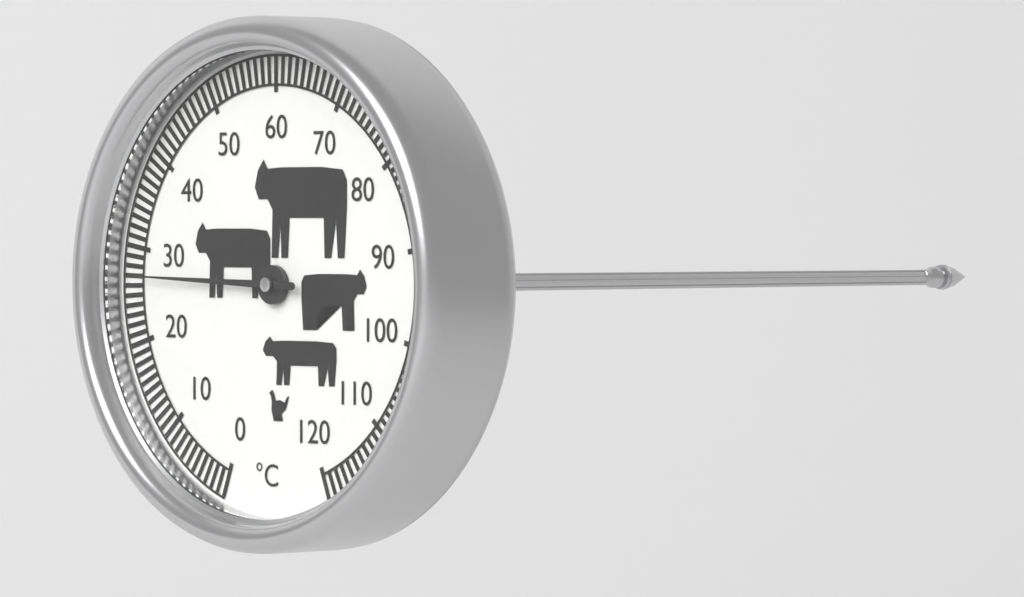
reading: 27 °C
